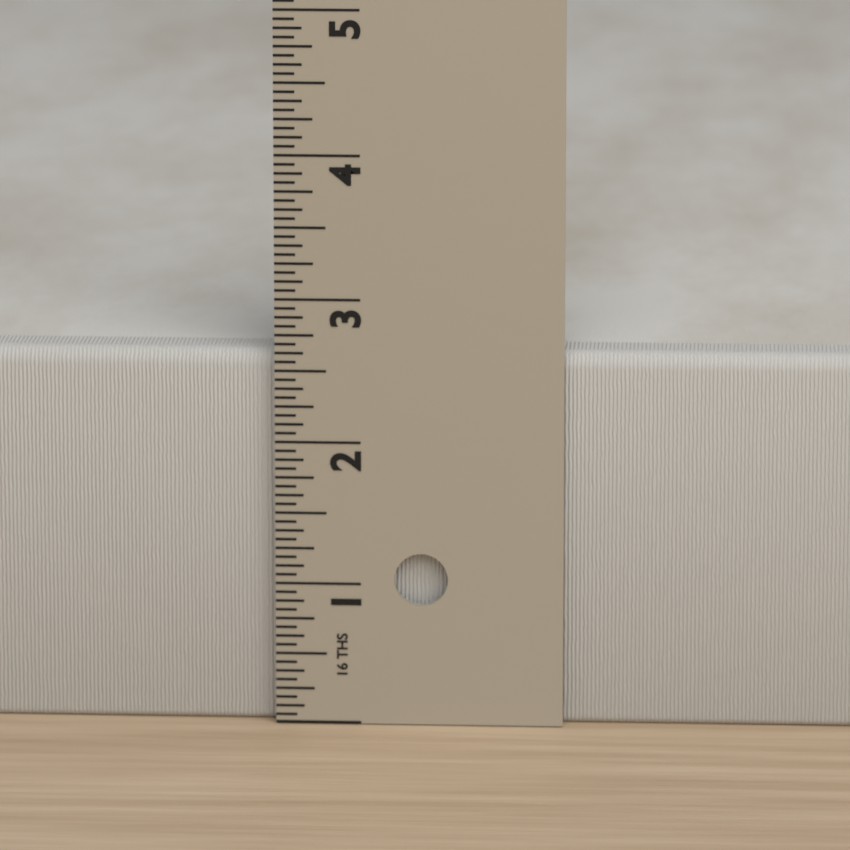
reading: 2.6250 in
